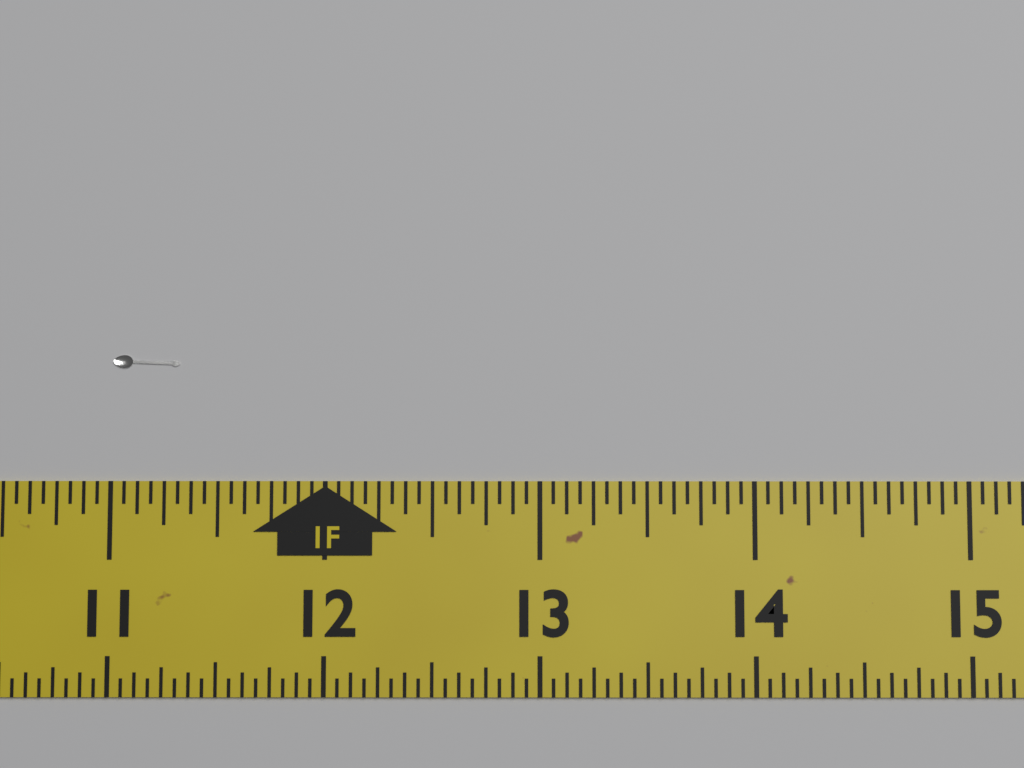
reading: 11.3125 in
